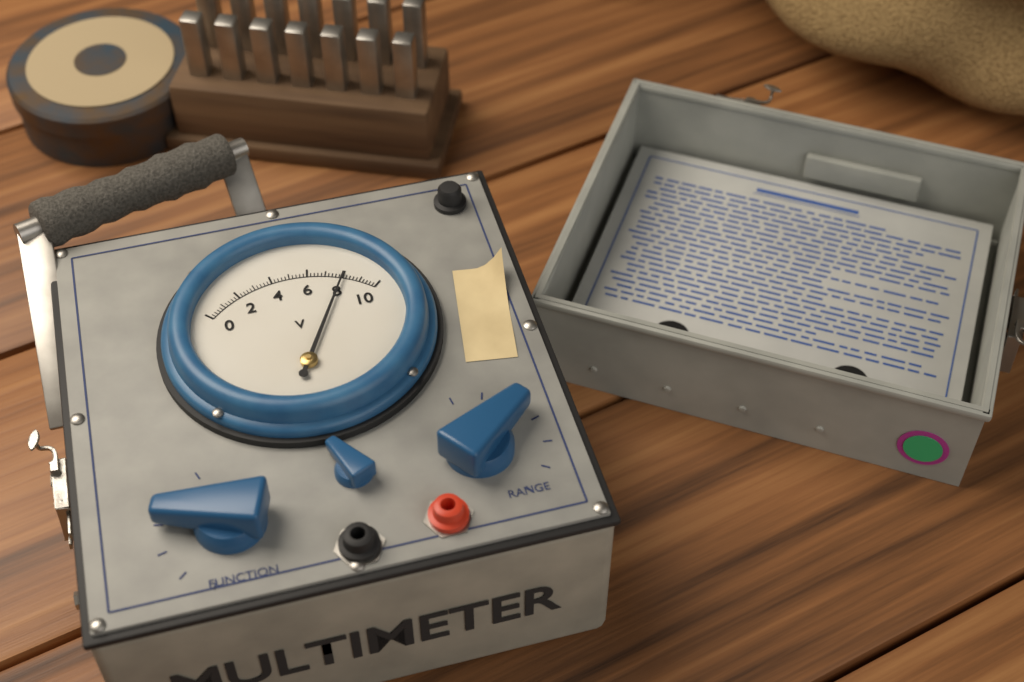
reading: 8.0 V
